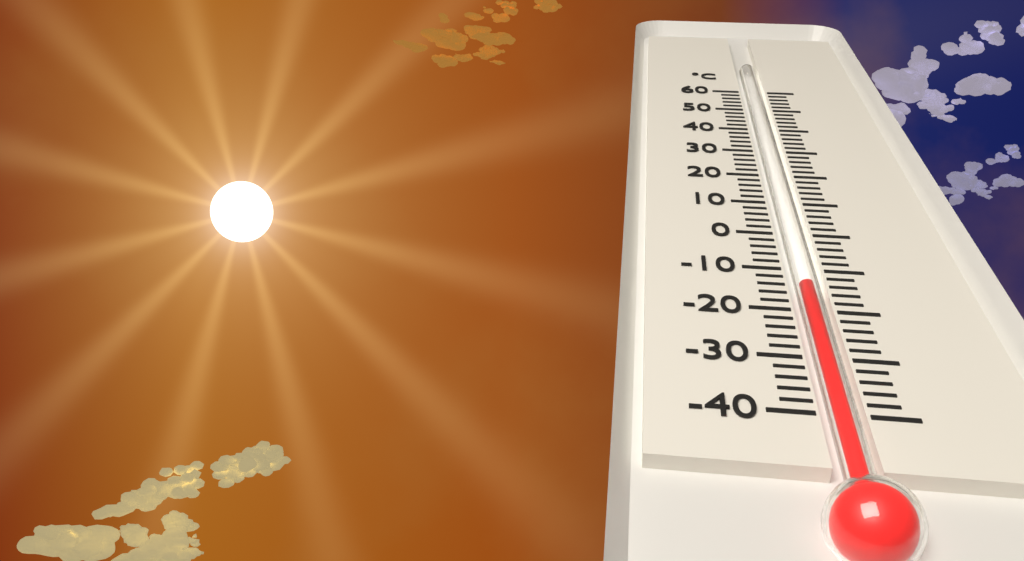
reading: -14 °C
